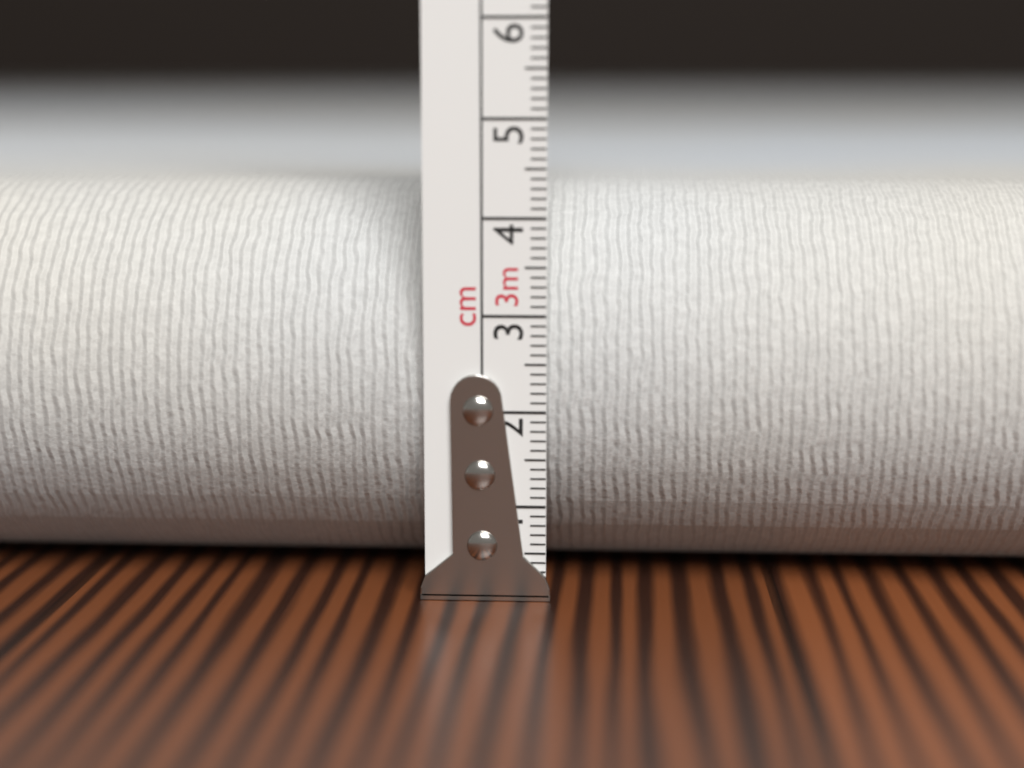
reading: 4.3 cm
